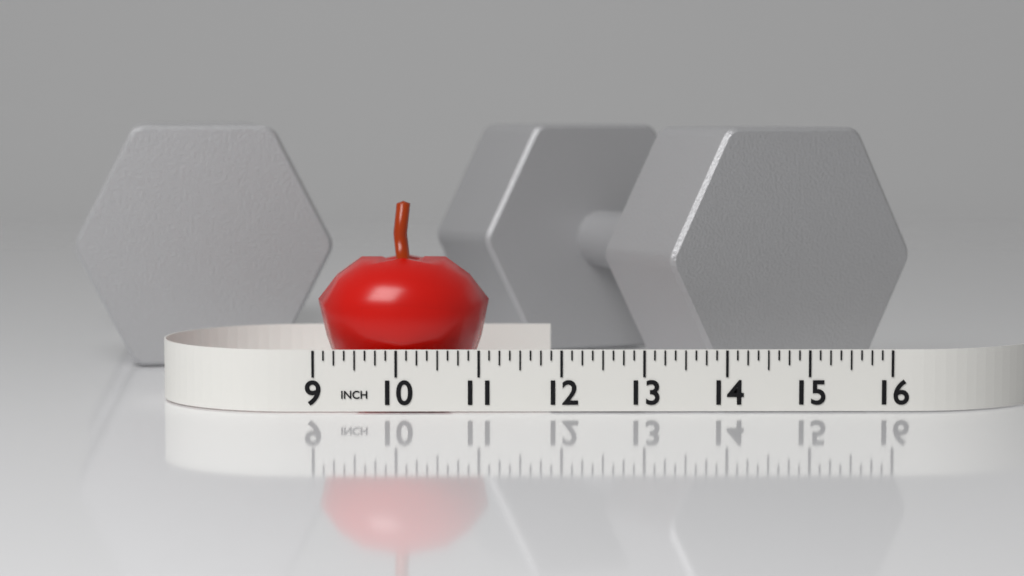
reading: 11.125 in
